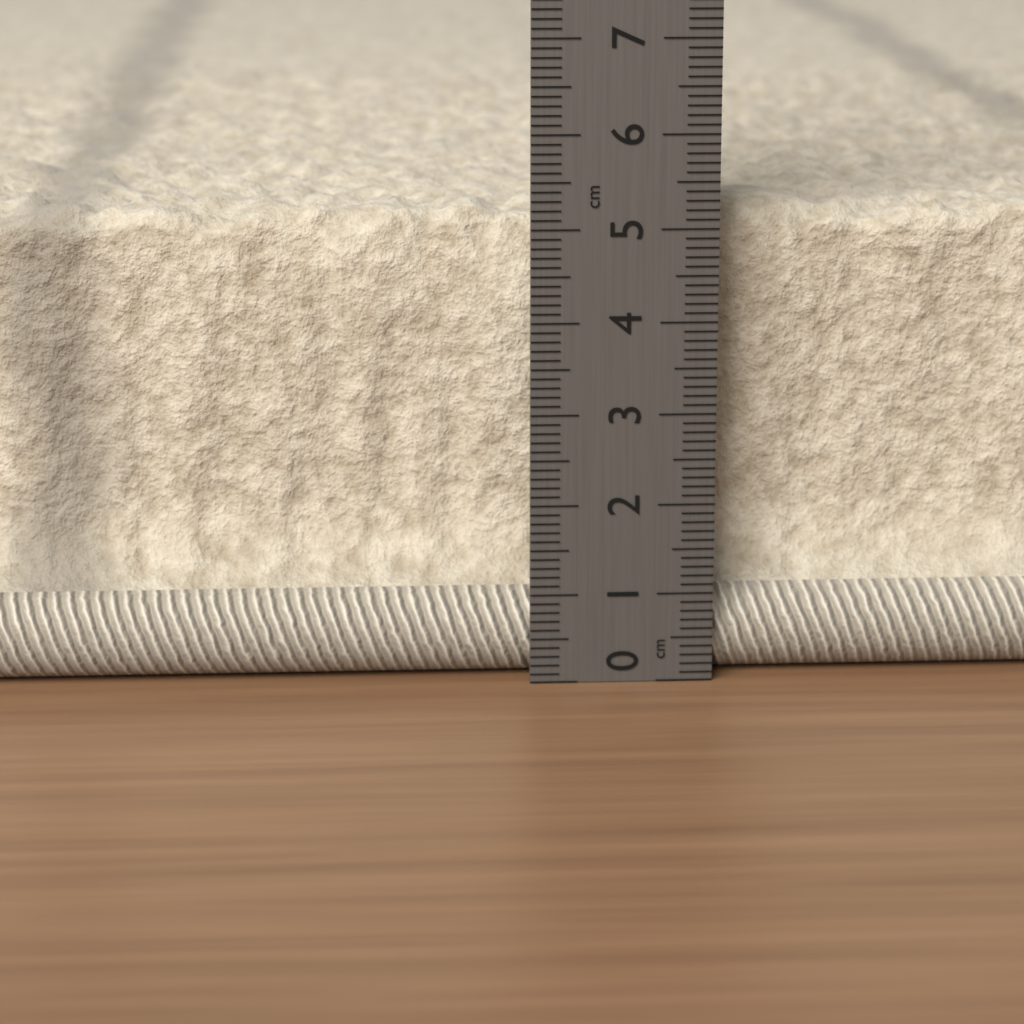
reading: 5.2 cm
